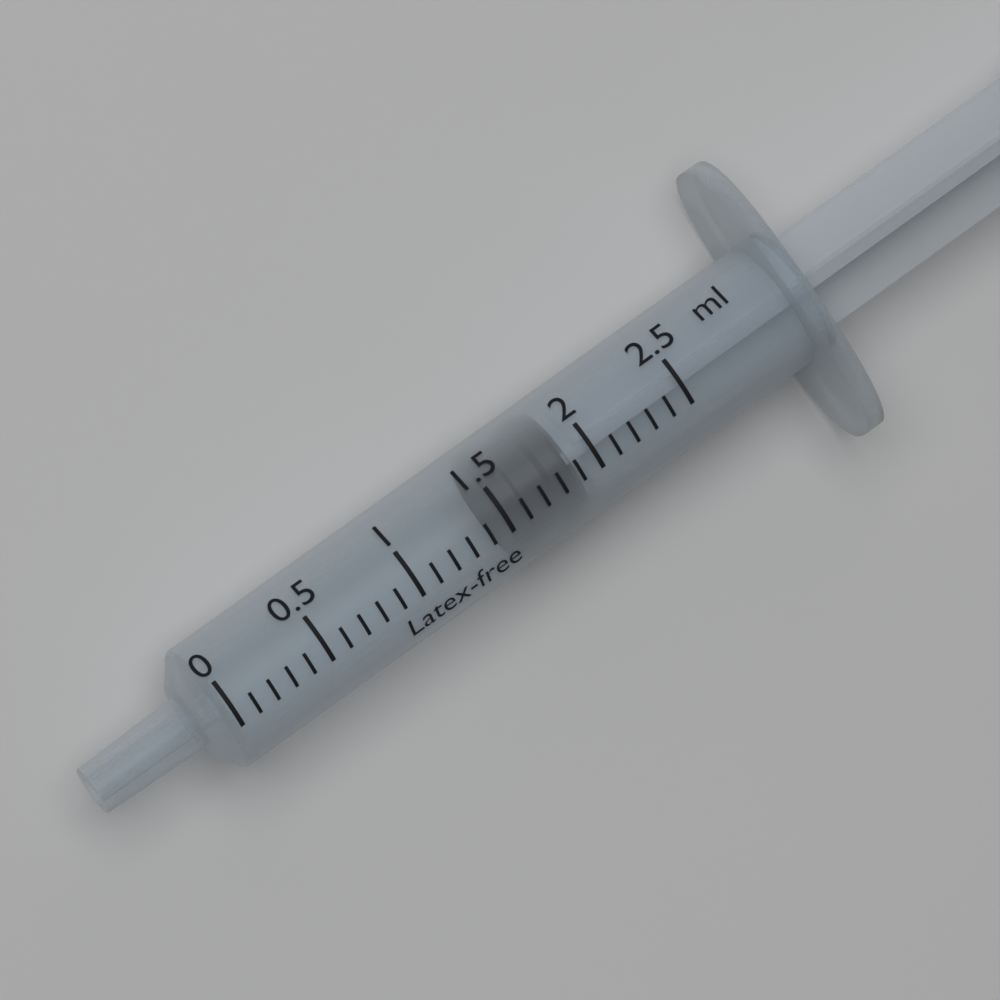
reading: 1.5 ml
